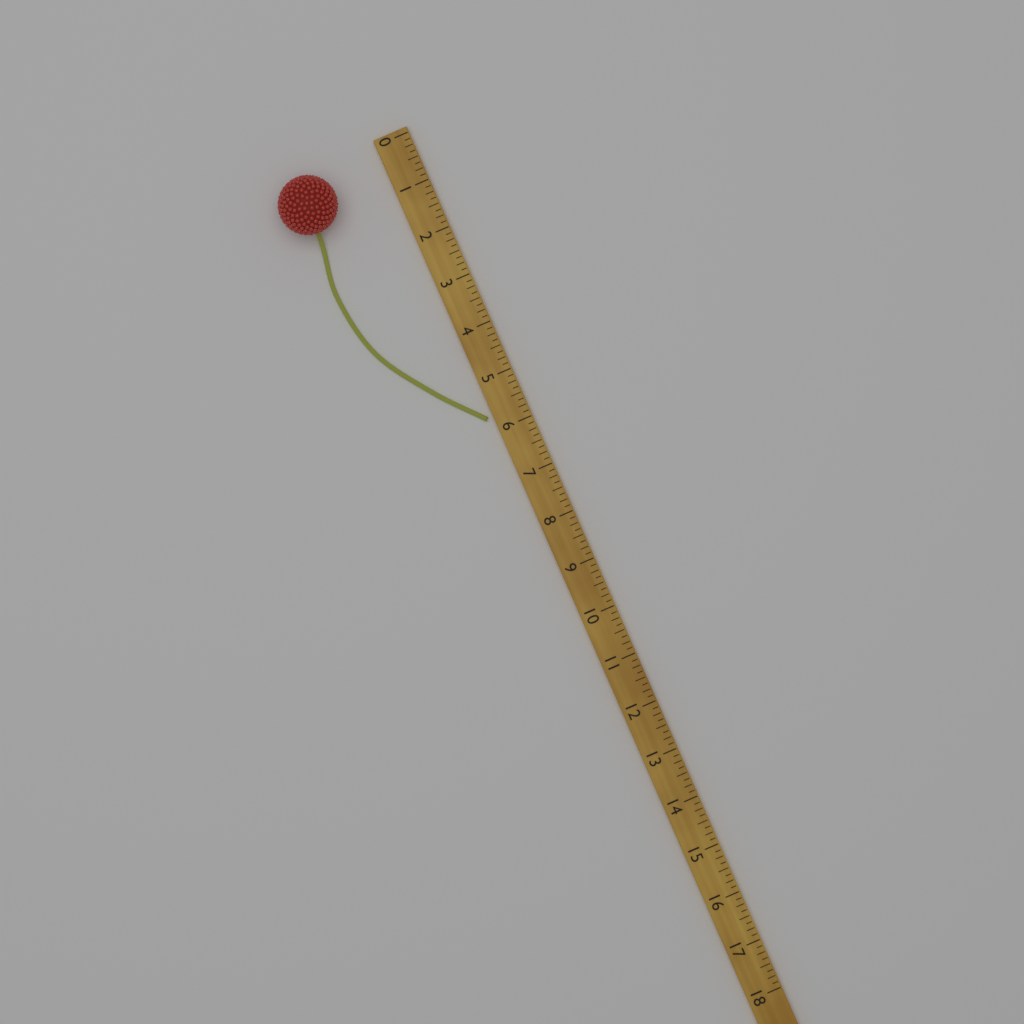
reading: 5.750 (no unit)
